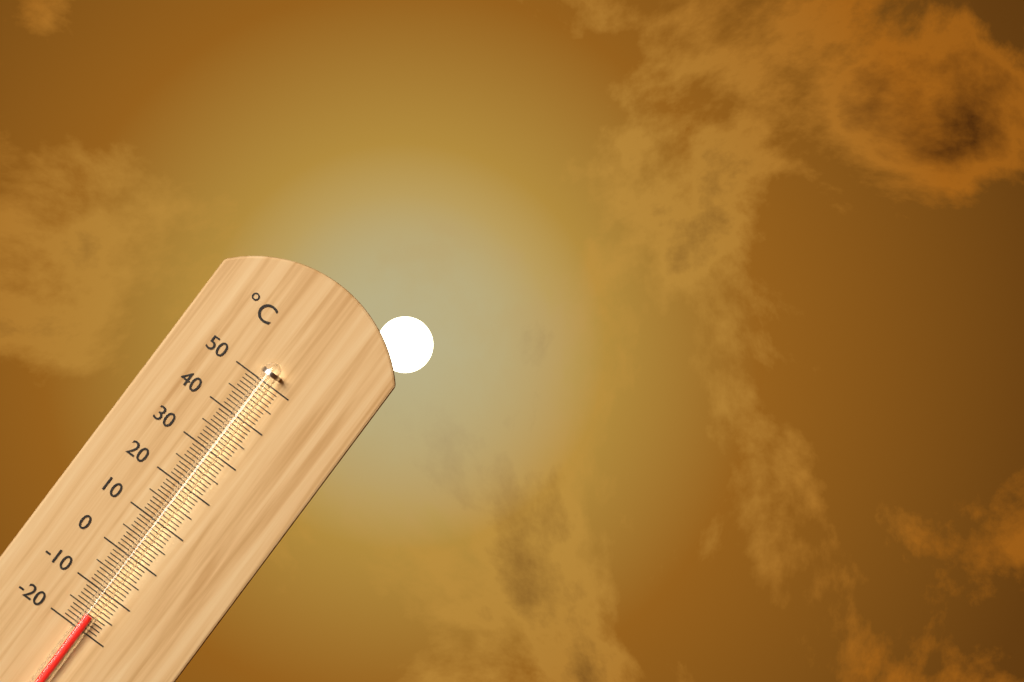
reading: -16 °C
